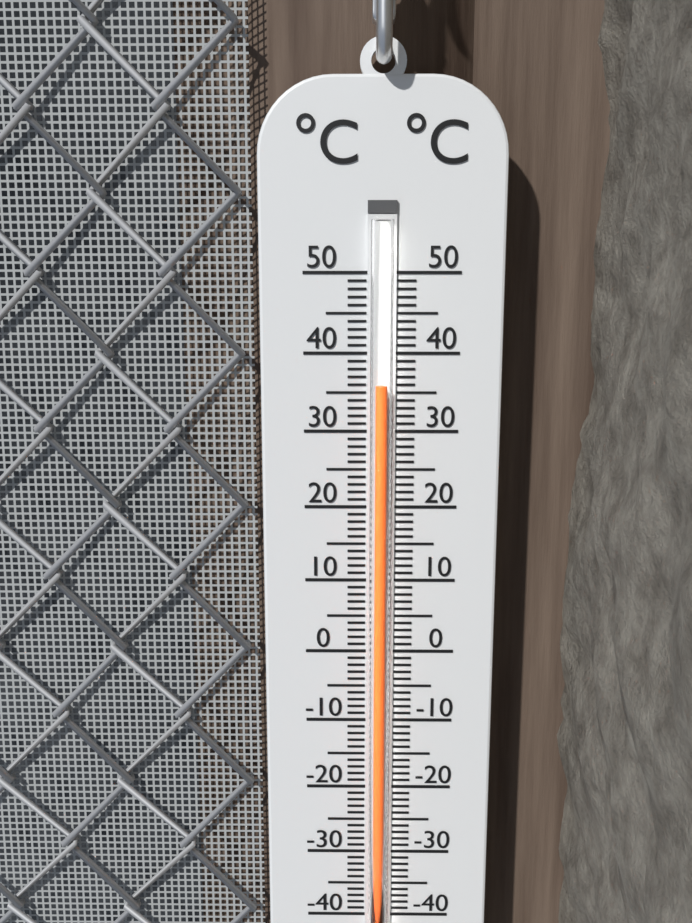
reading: 36 °C
